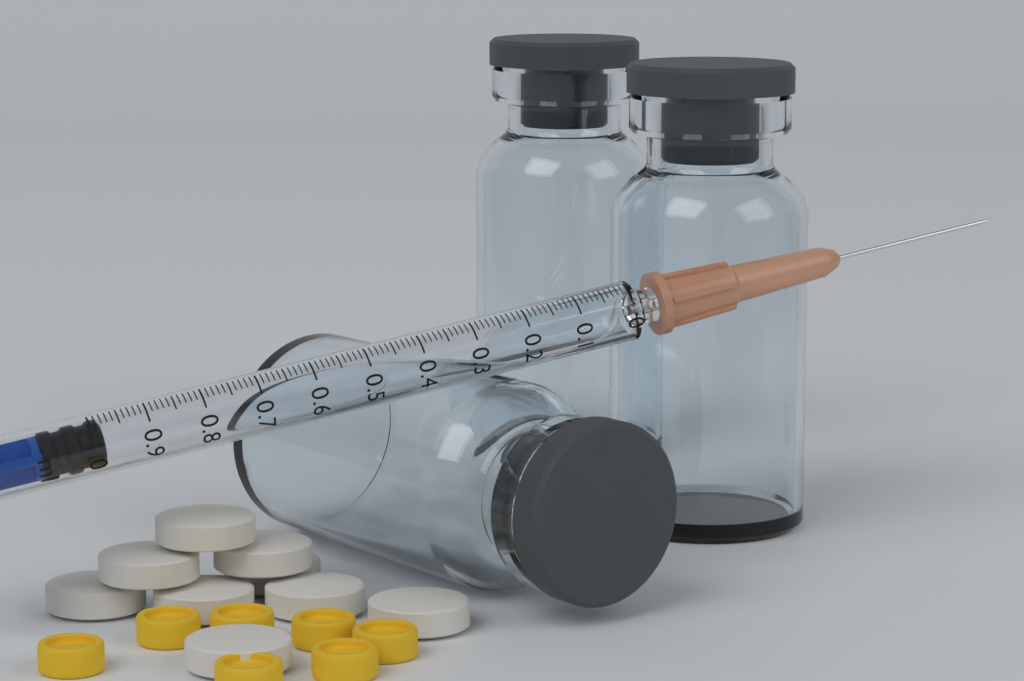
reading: 0.98 ml
